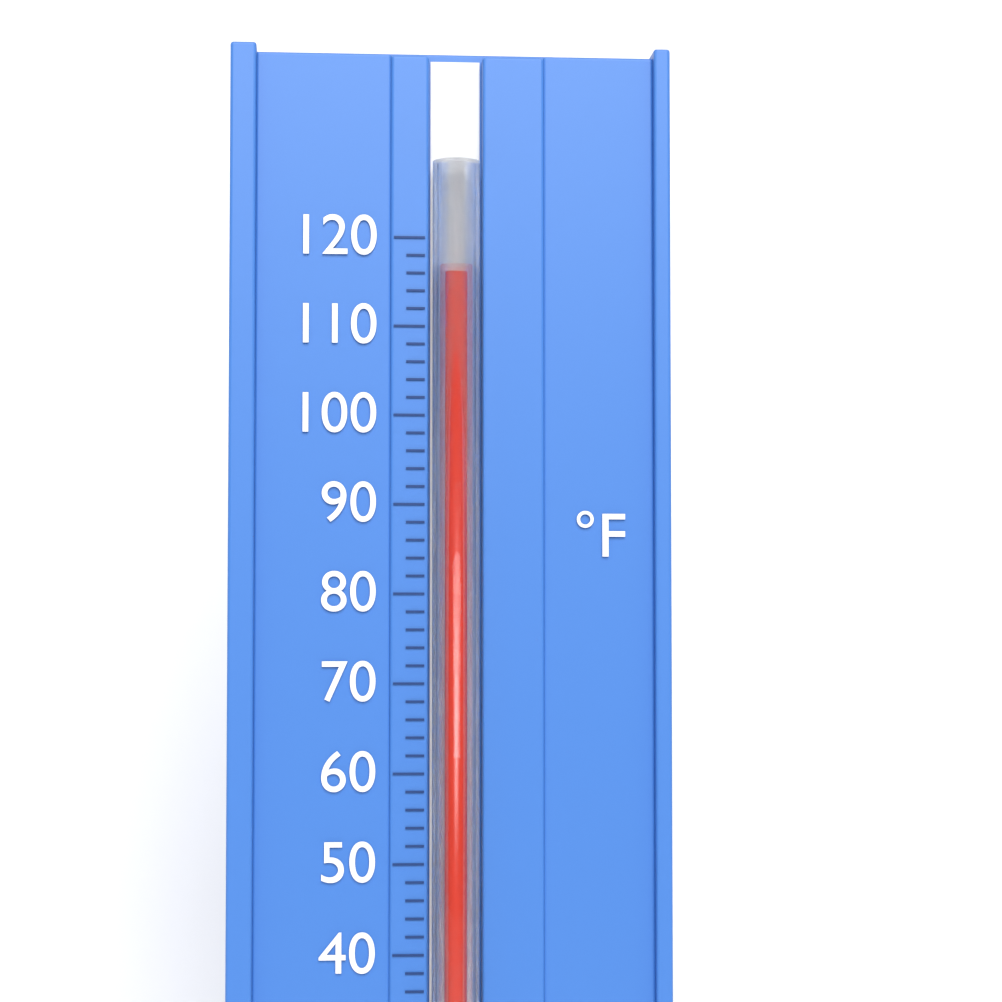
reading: 116 °F
